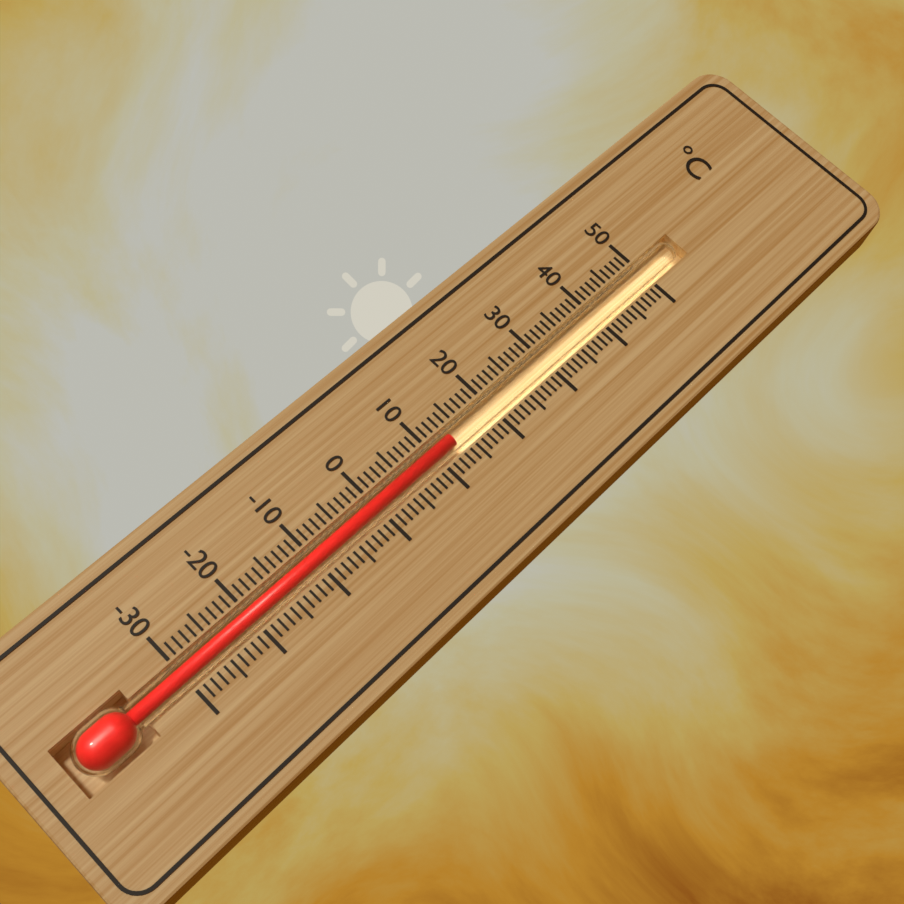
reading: 13 °C
